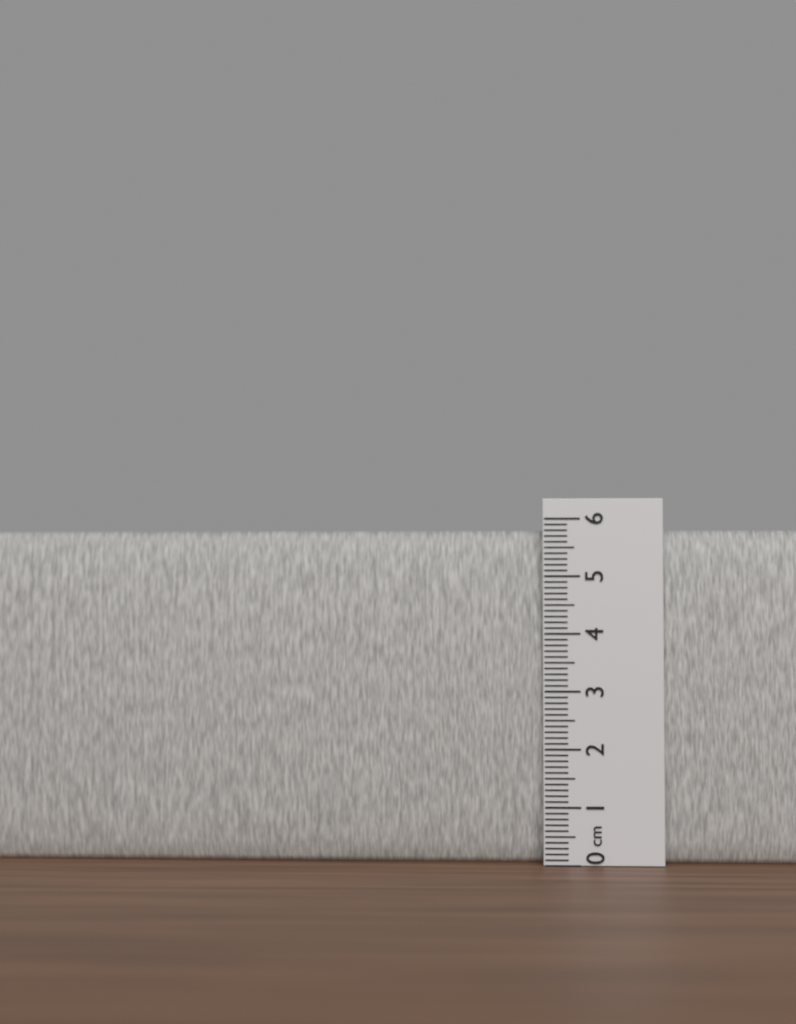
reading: 5.8 cm
